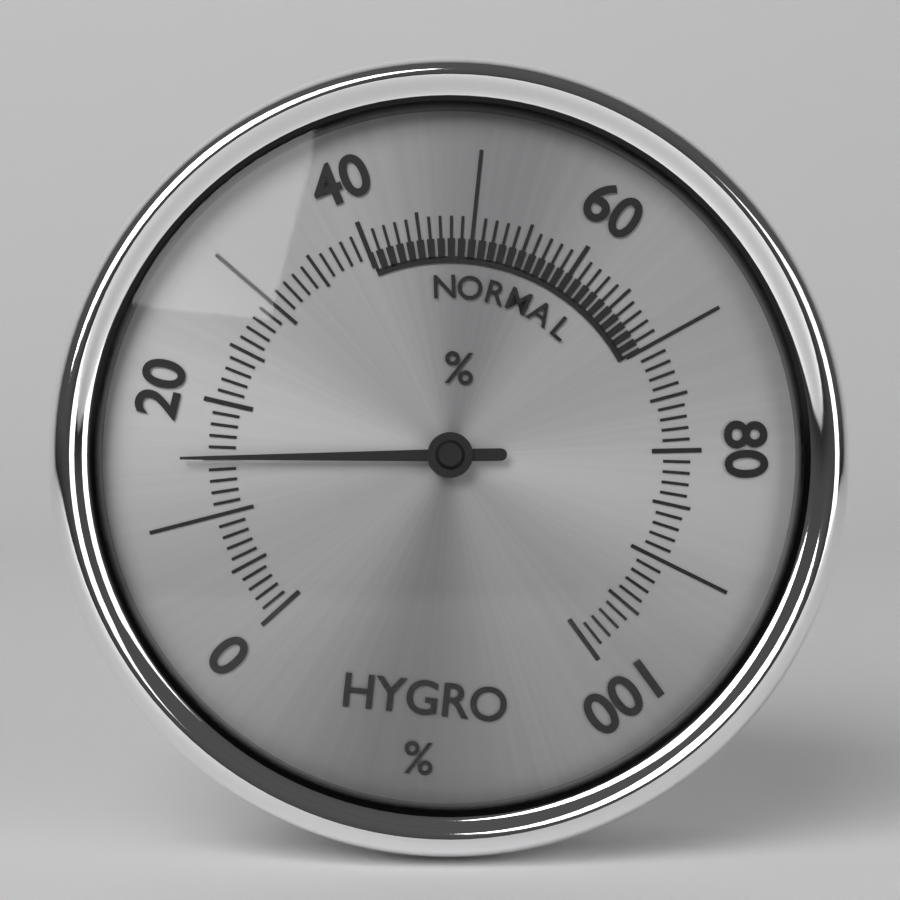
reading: 15 %
